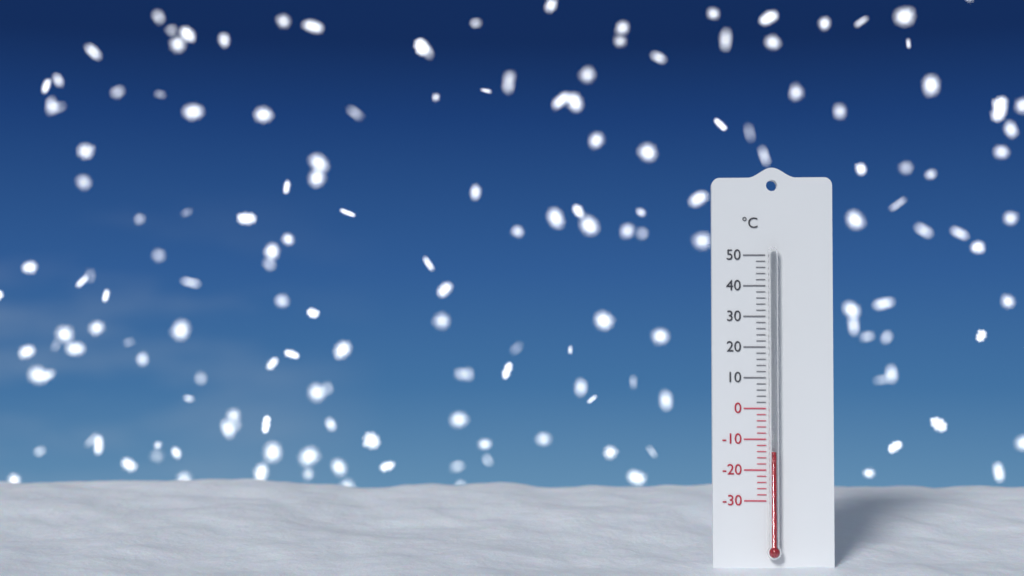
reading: -14 °C
